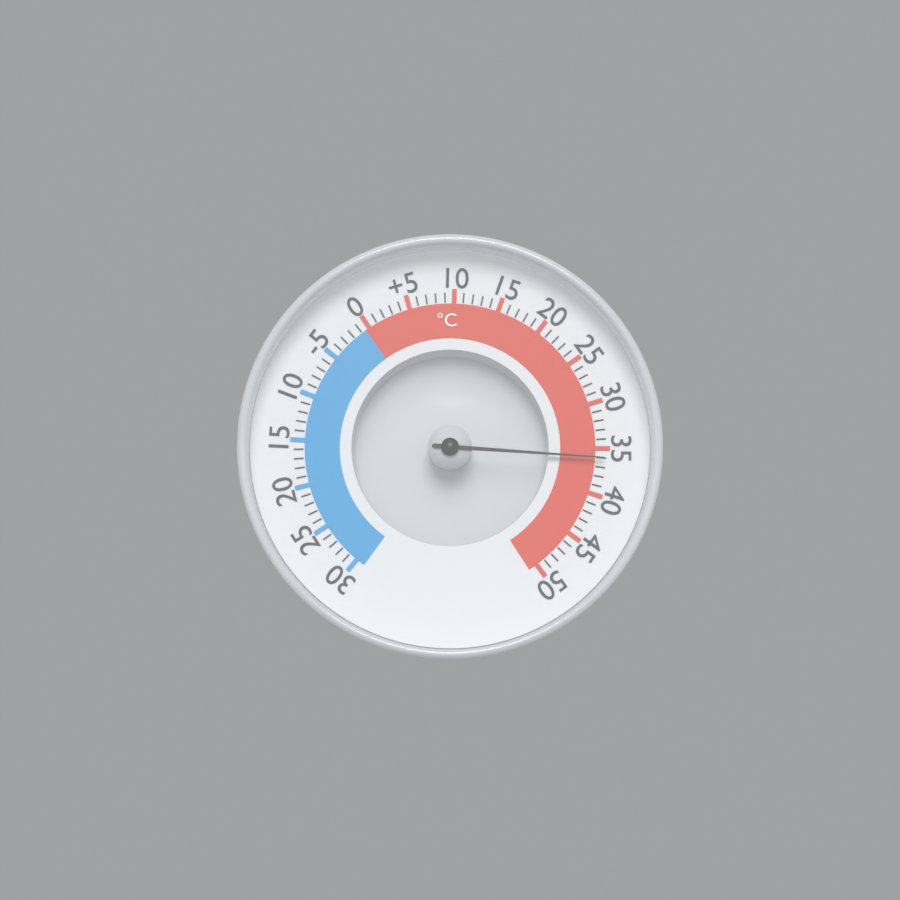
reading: 36 °C
